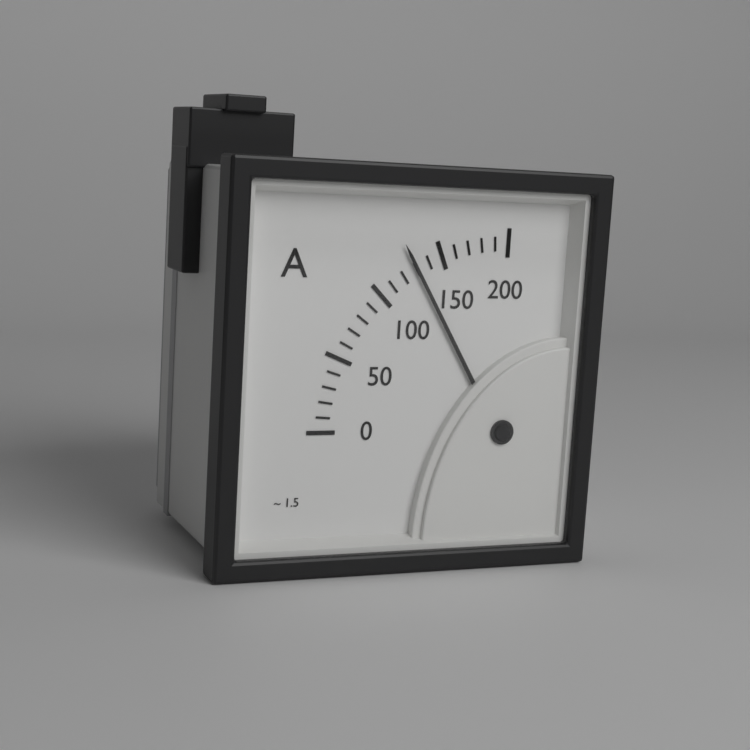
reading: 130 A
